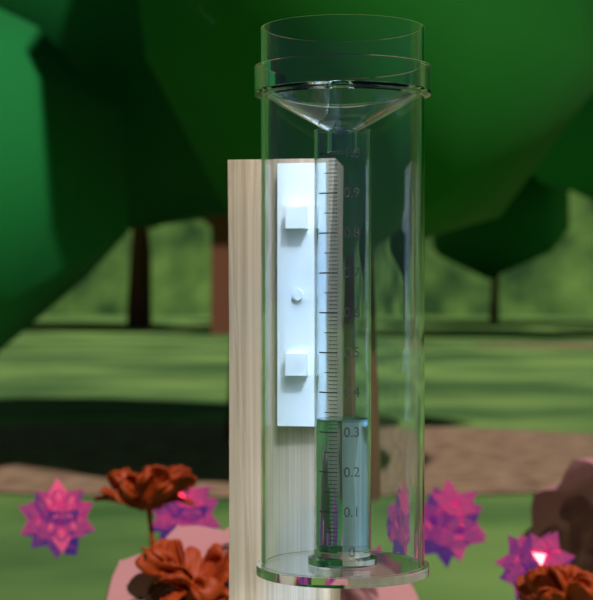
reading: 0.33 (no unit)
